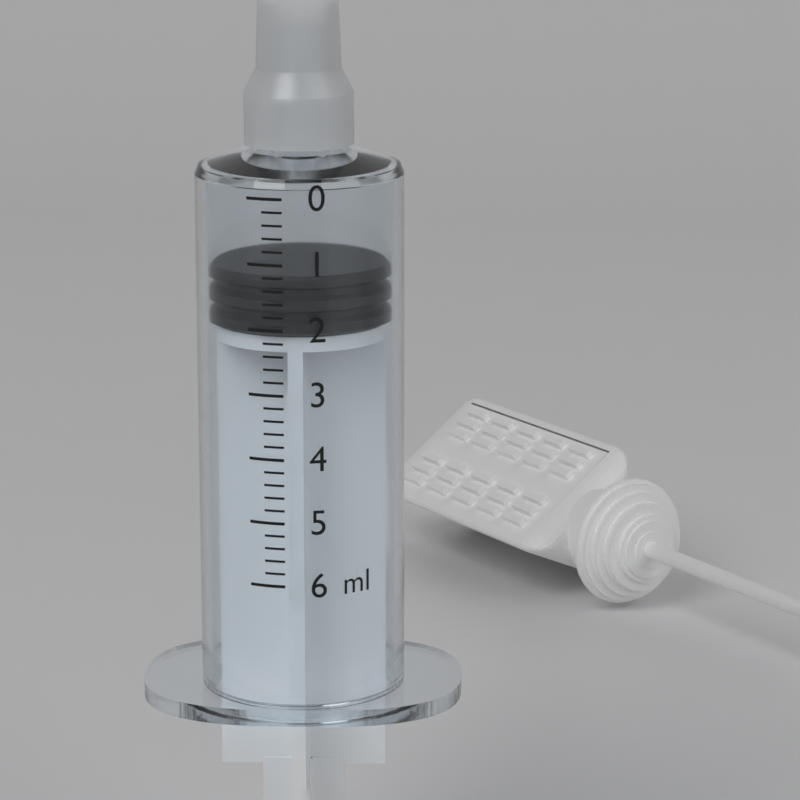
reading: 1.2 ml
